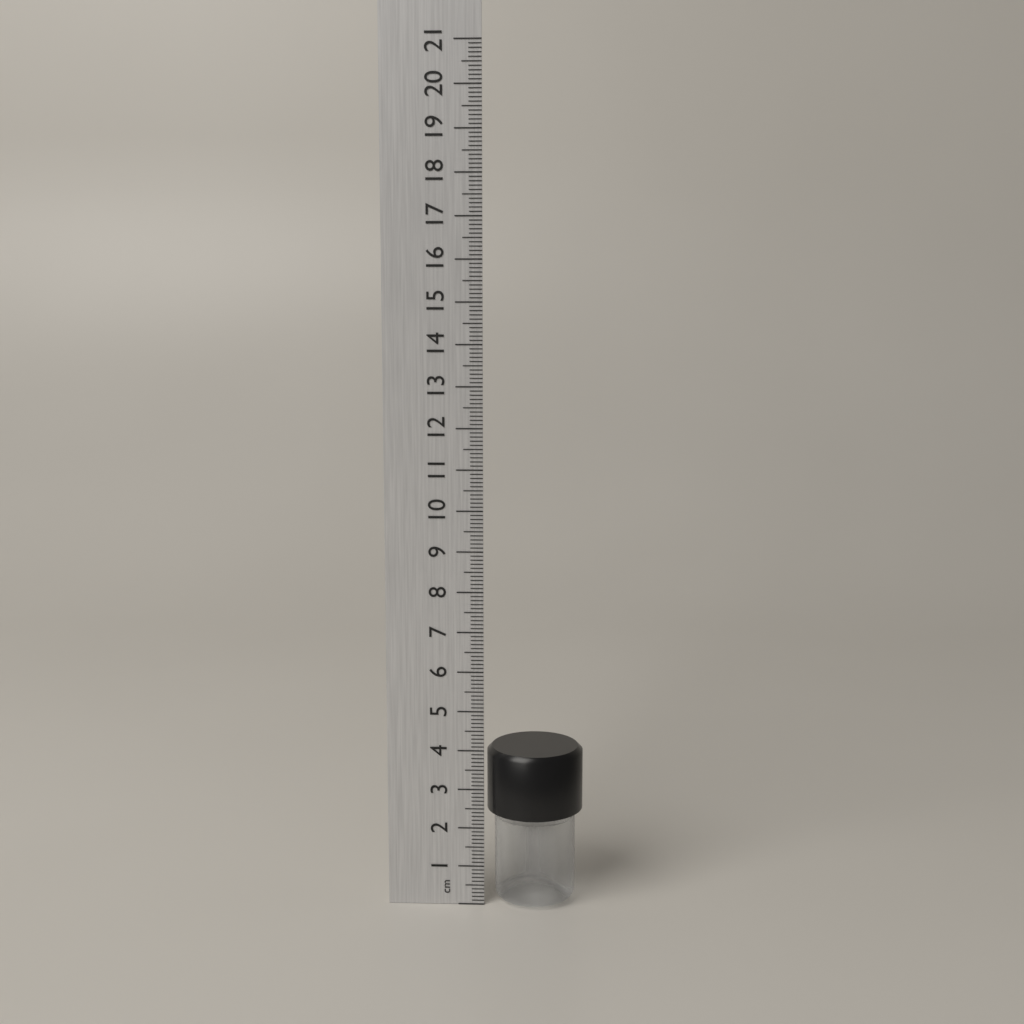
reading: 4.0 cm
